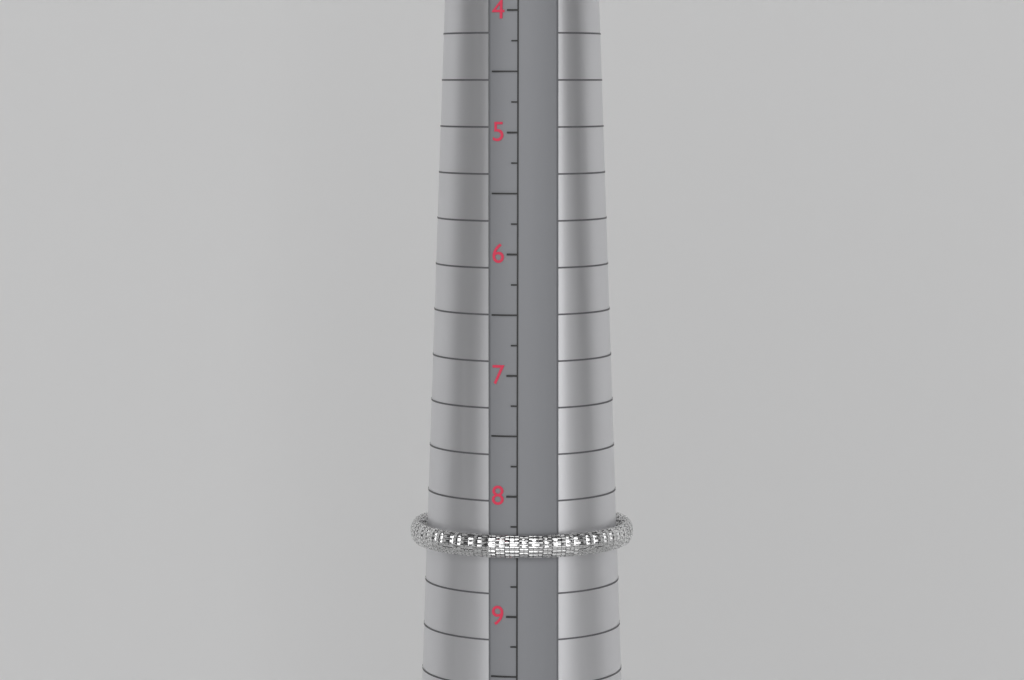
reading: 8.50 (no unit)
